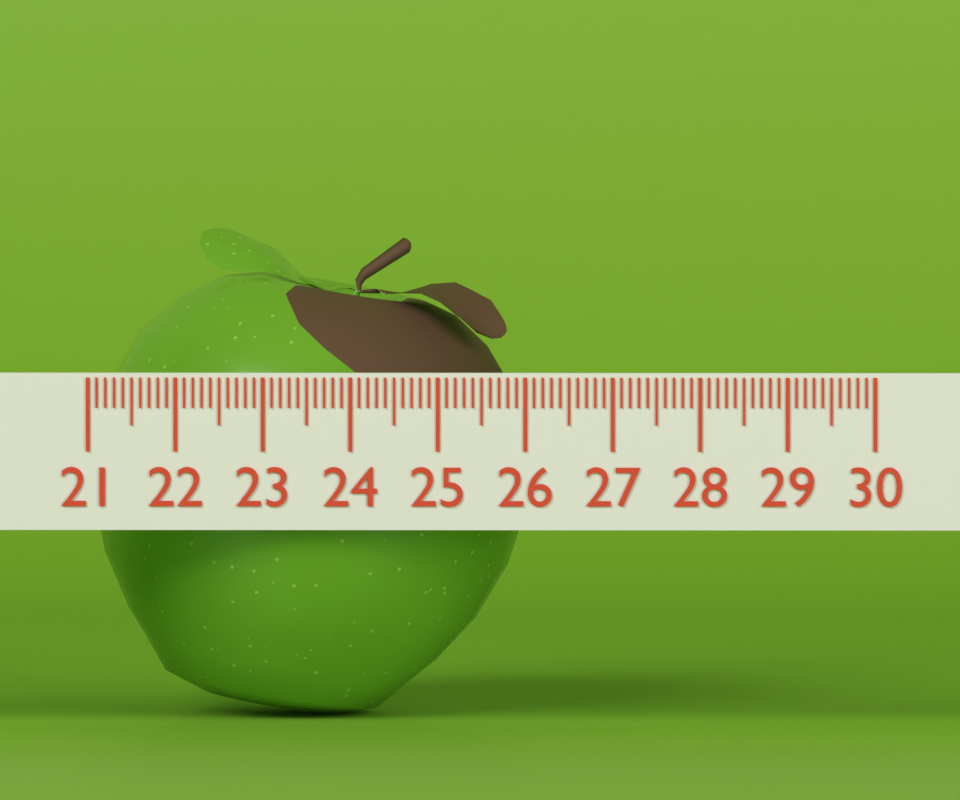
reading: 26.0 (no unit)
